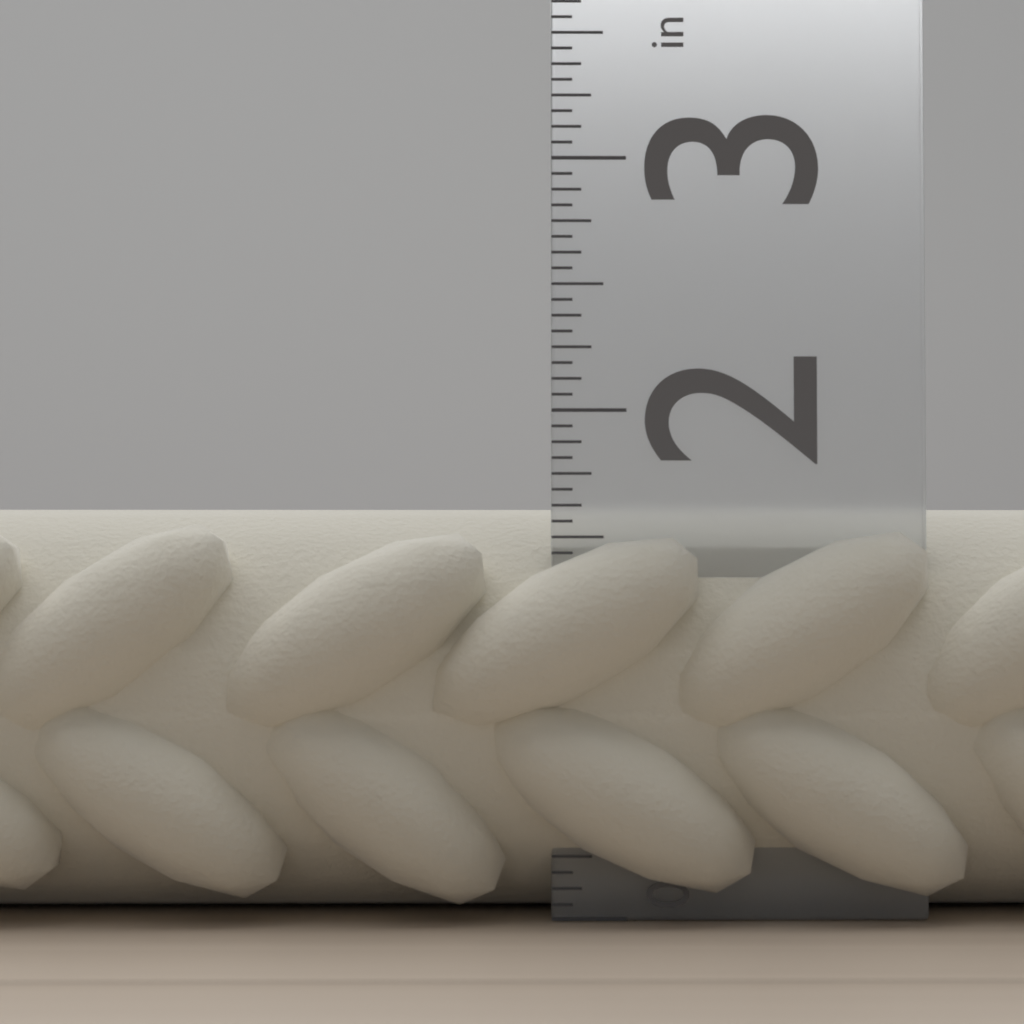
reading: 1.6250 in
